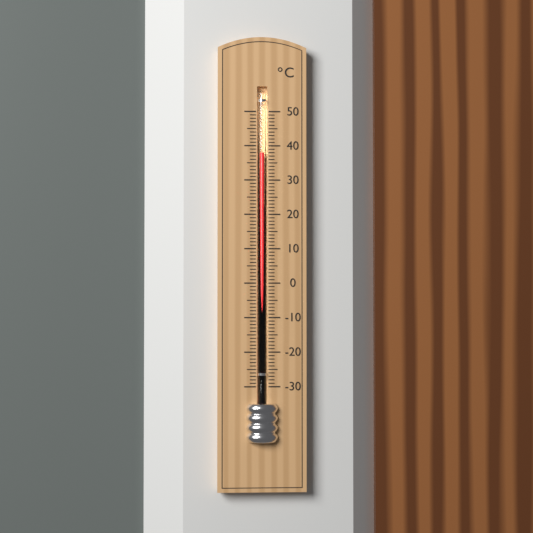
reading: 38 °C
